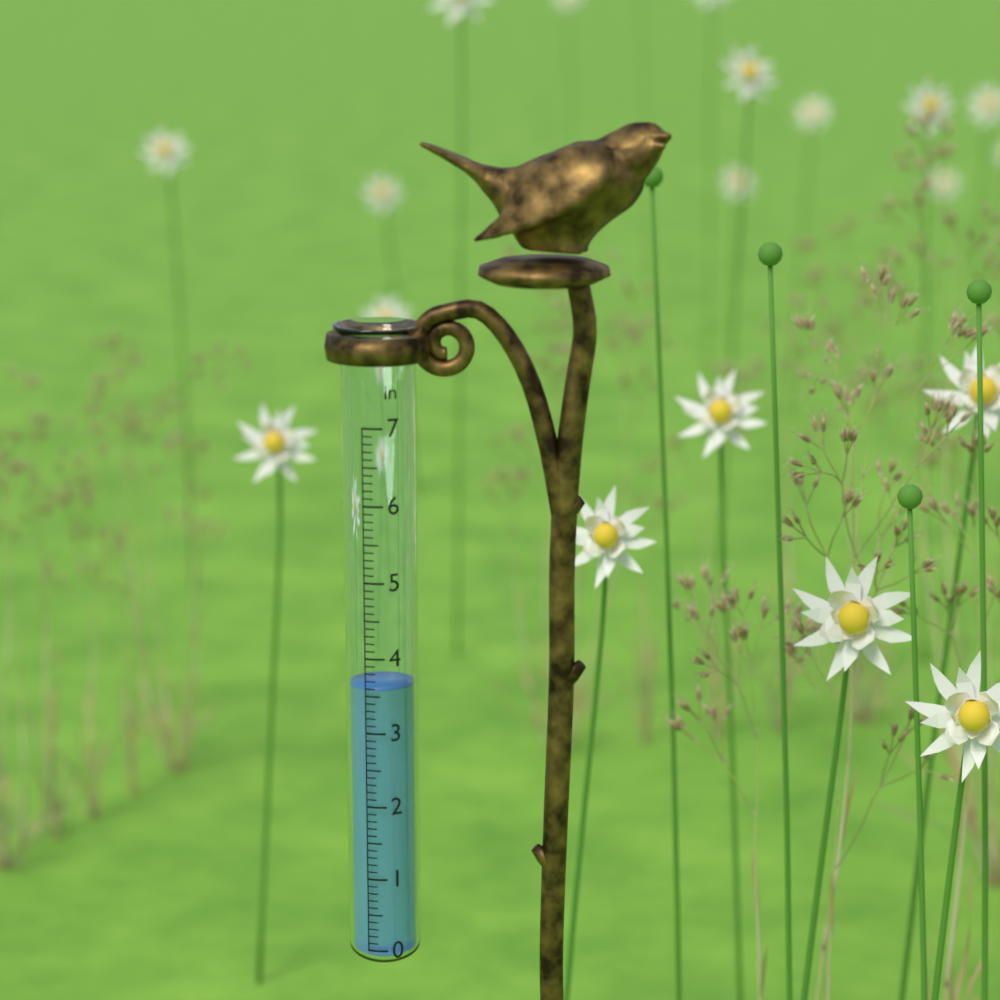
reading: 3.6 in
